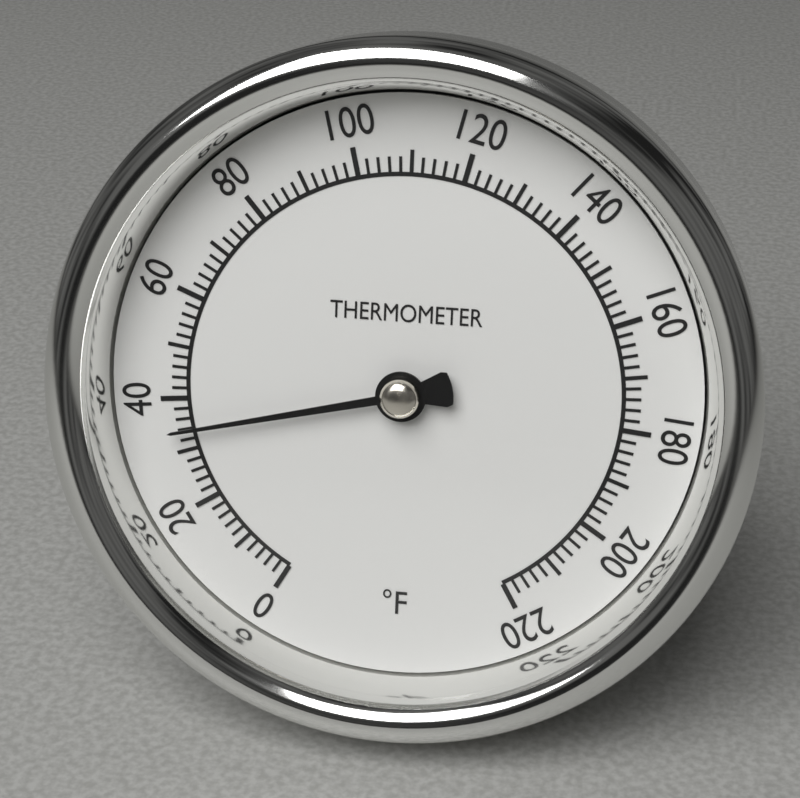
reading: 34 °F
